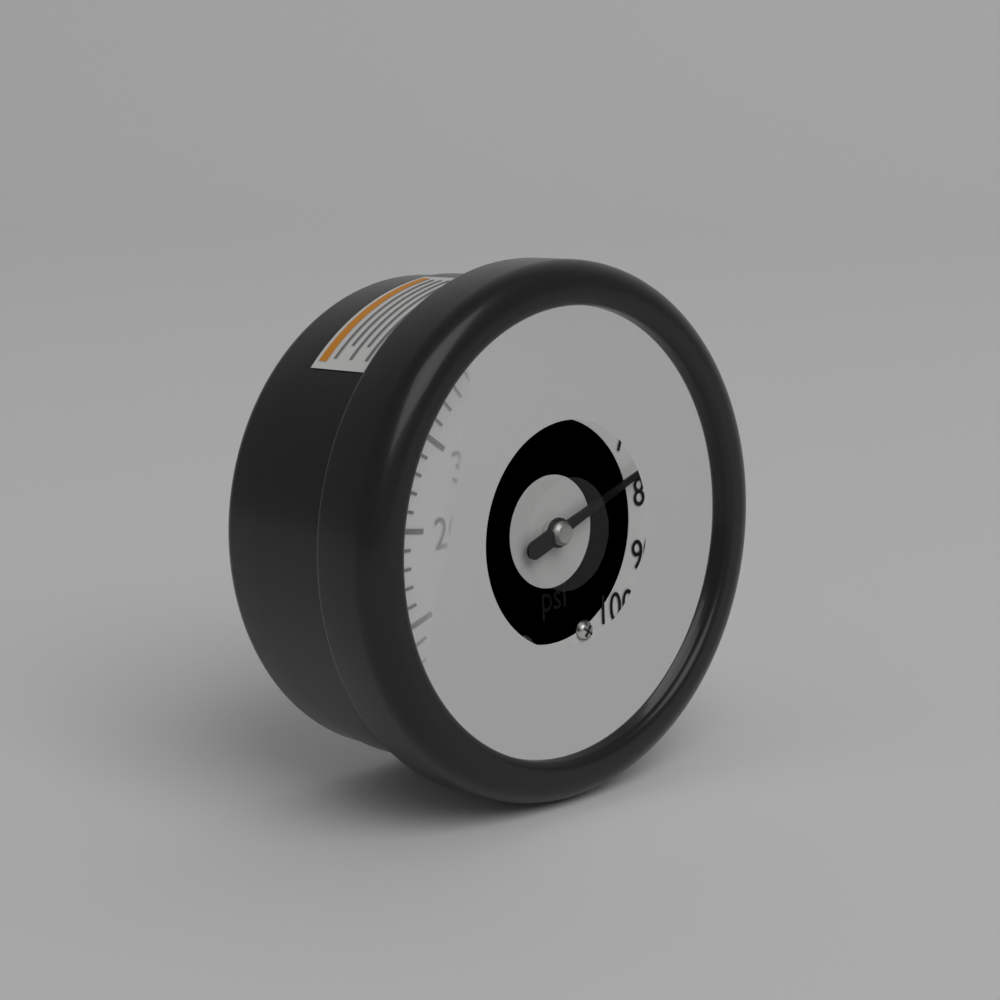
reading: 76 psi
